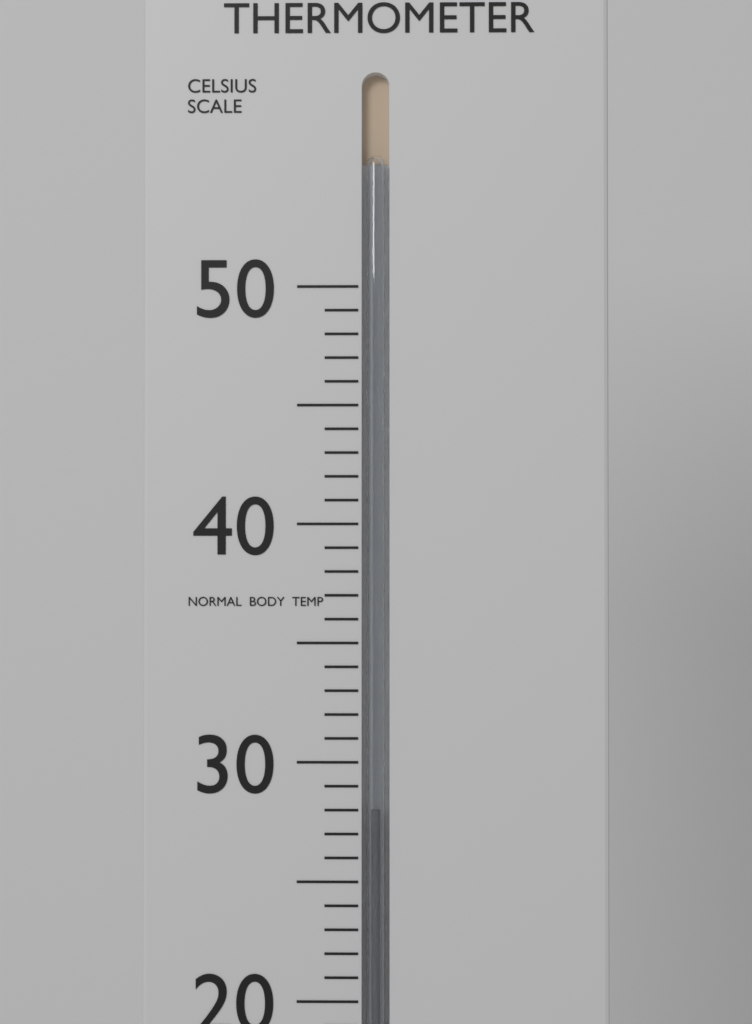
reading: 28 °C
